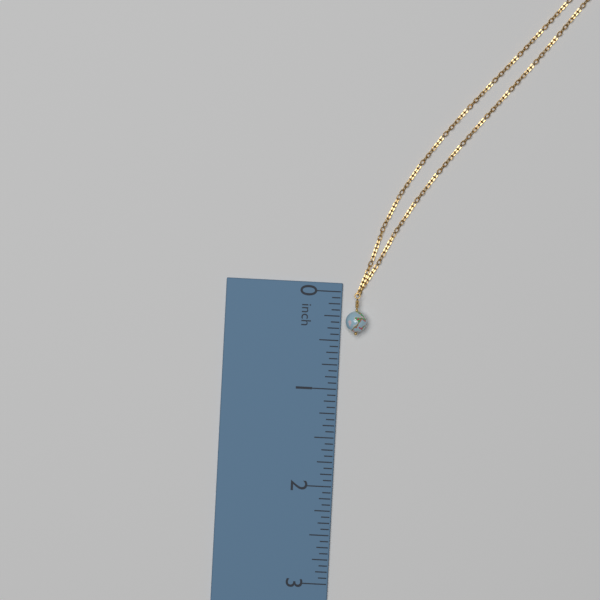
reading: 0.4375 inch
